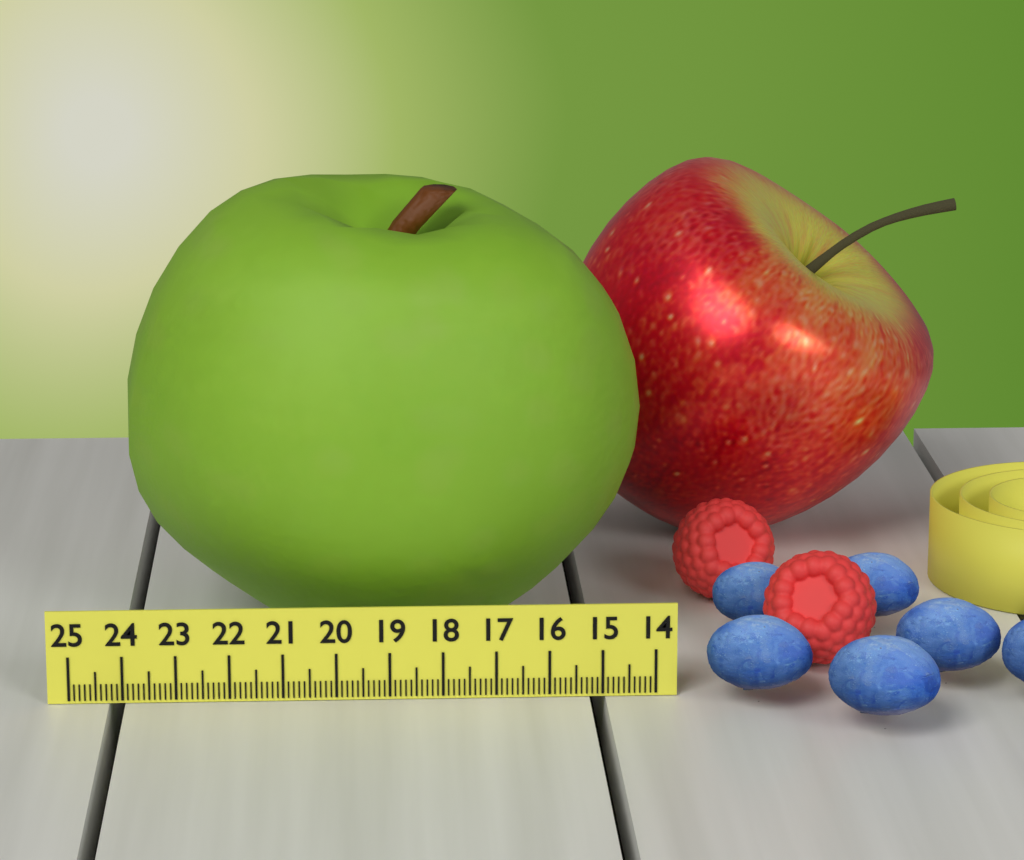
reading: 24.1 (no unit)
